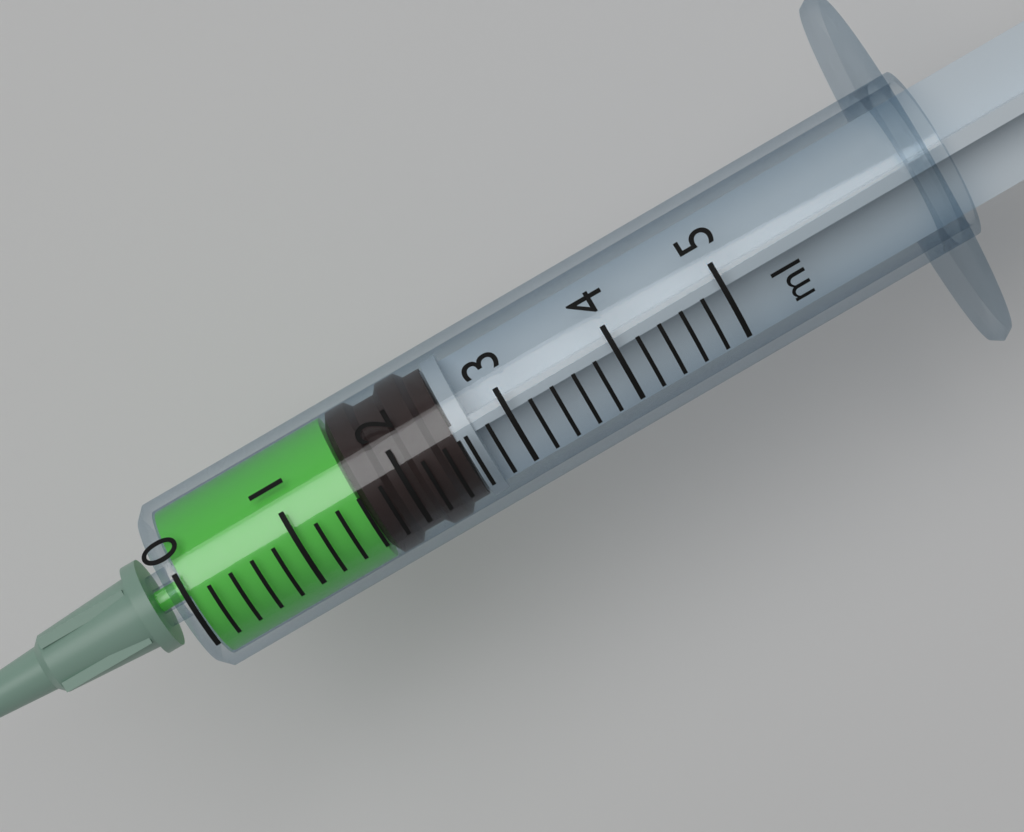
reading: 1.6 ml
